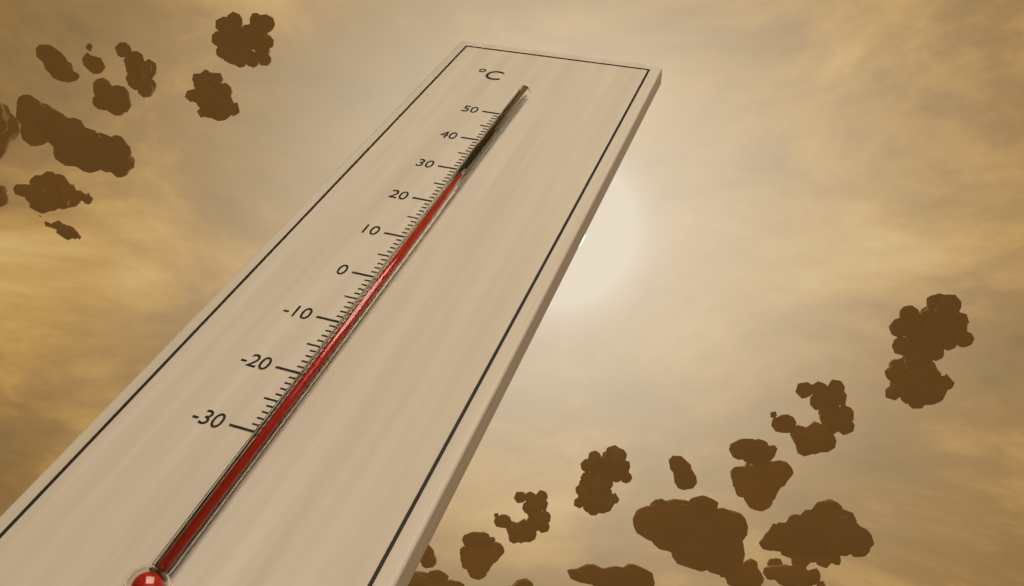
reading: 26 °C
